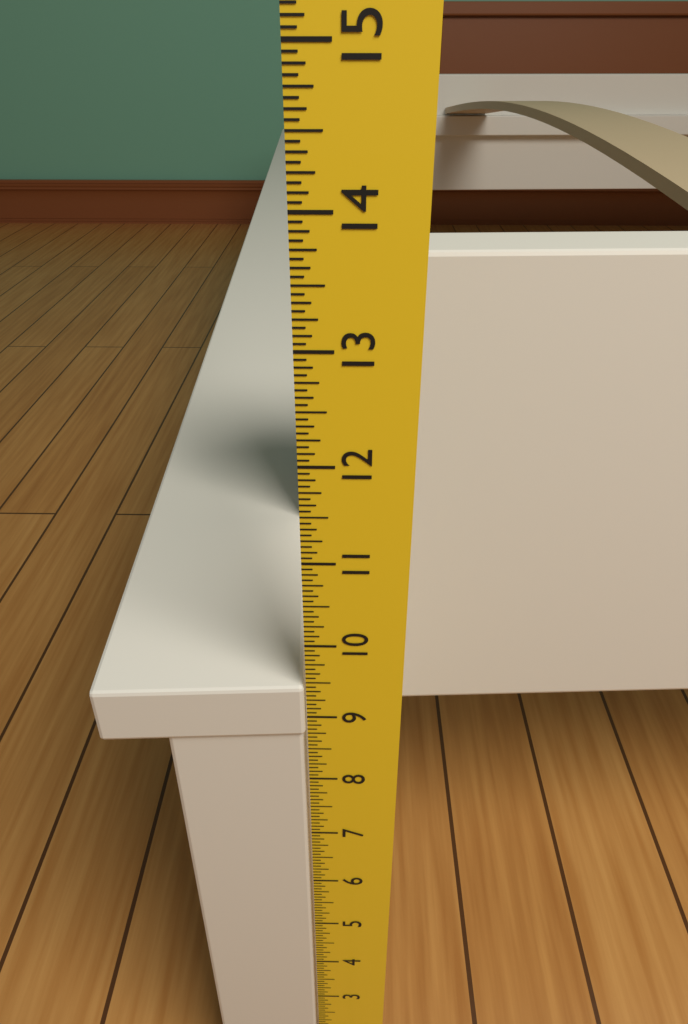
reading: 9.4375 in
